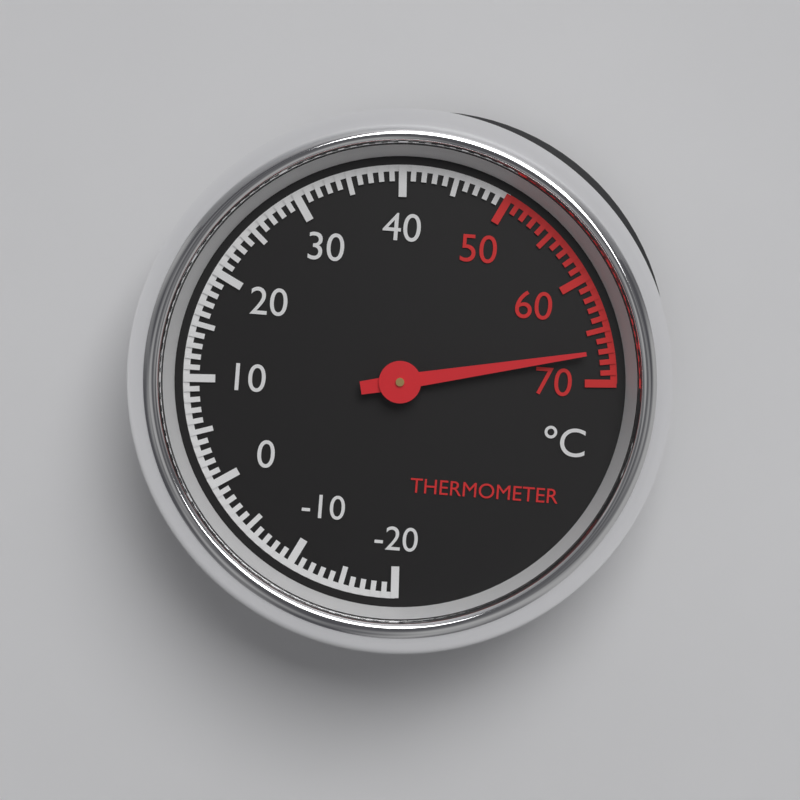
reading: 67 °C
